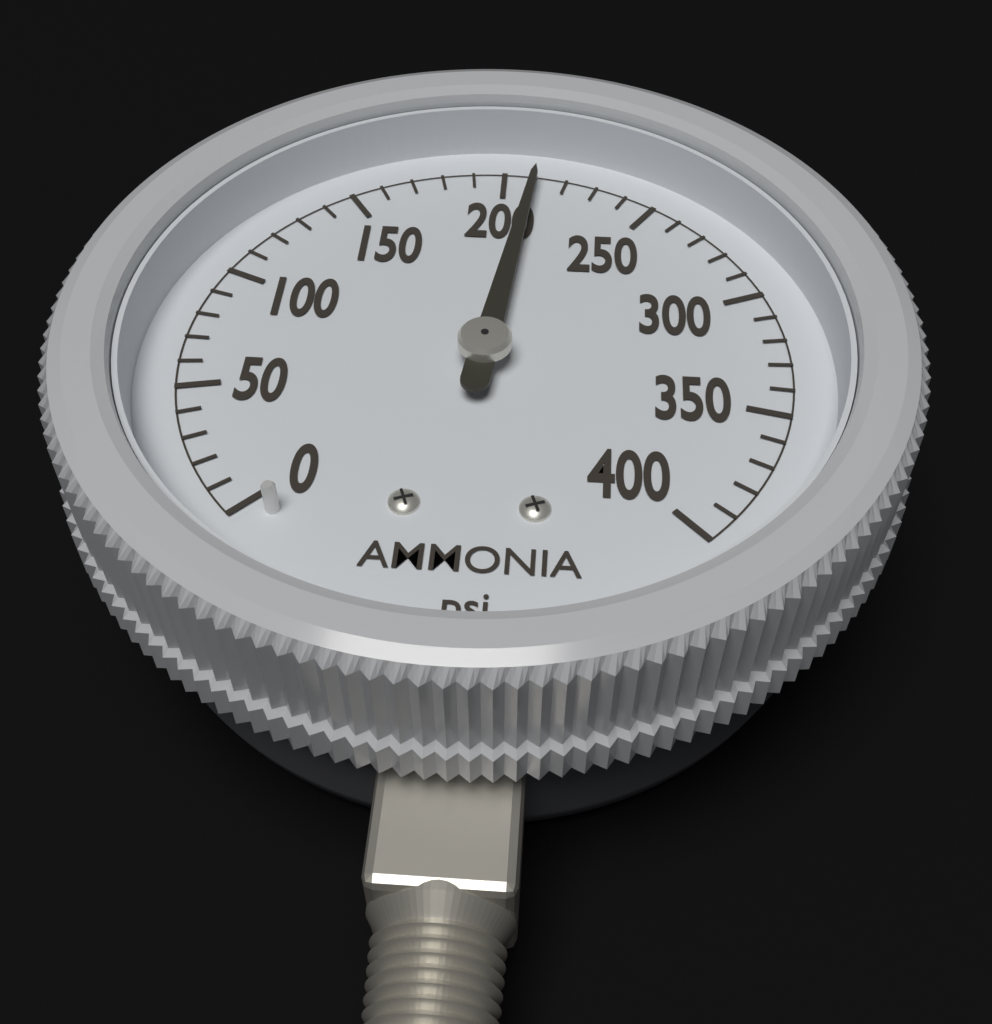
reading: 210 psi
